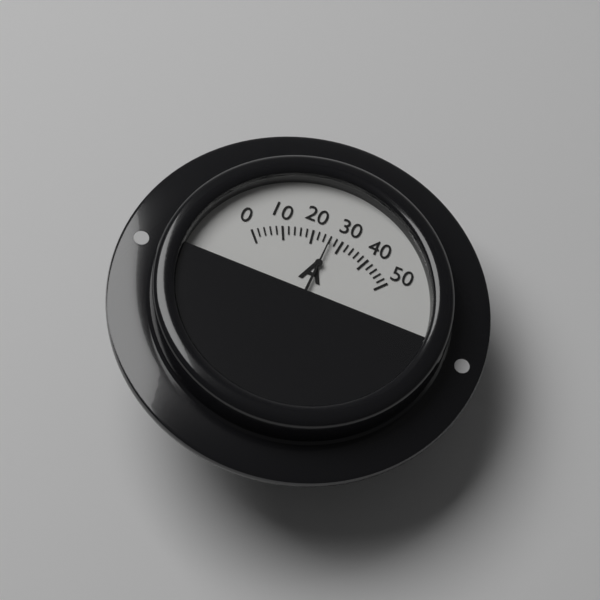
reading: 26 A
